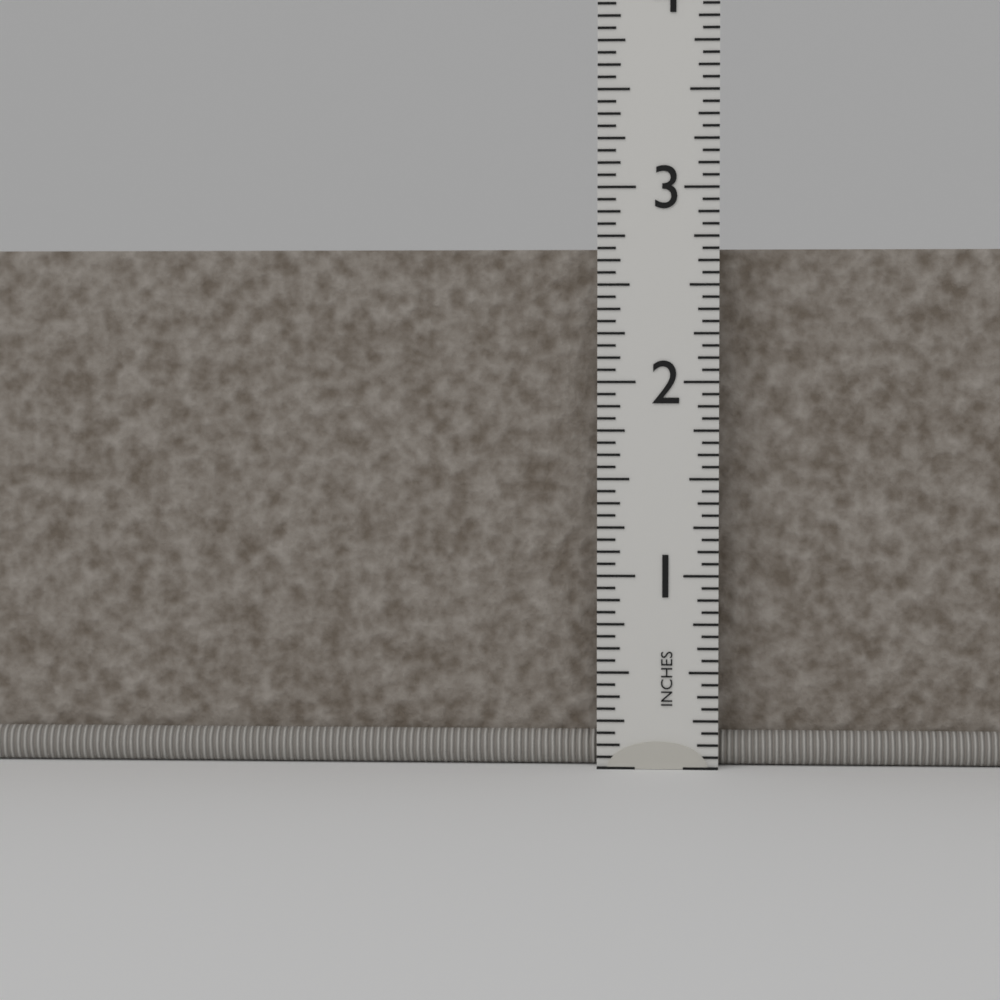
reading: 2.6875 in
